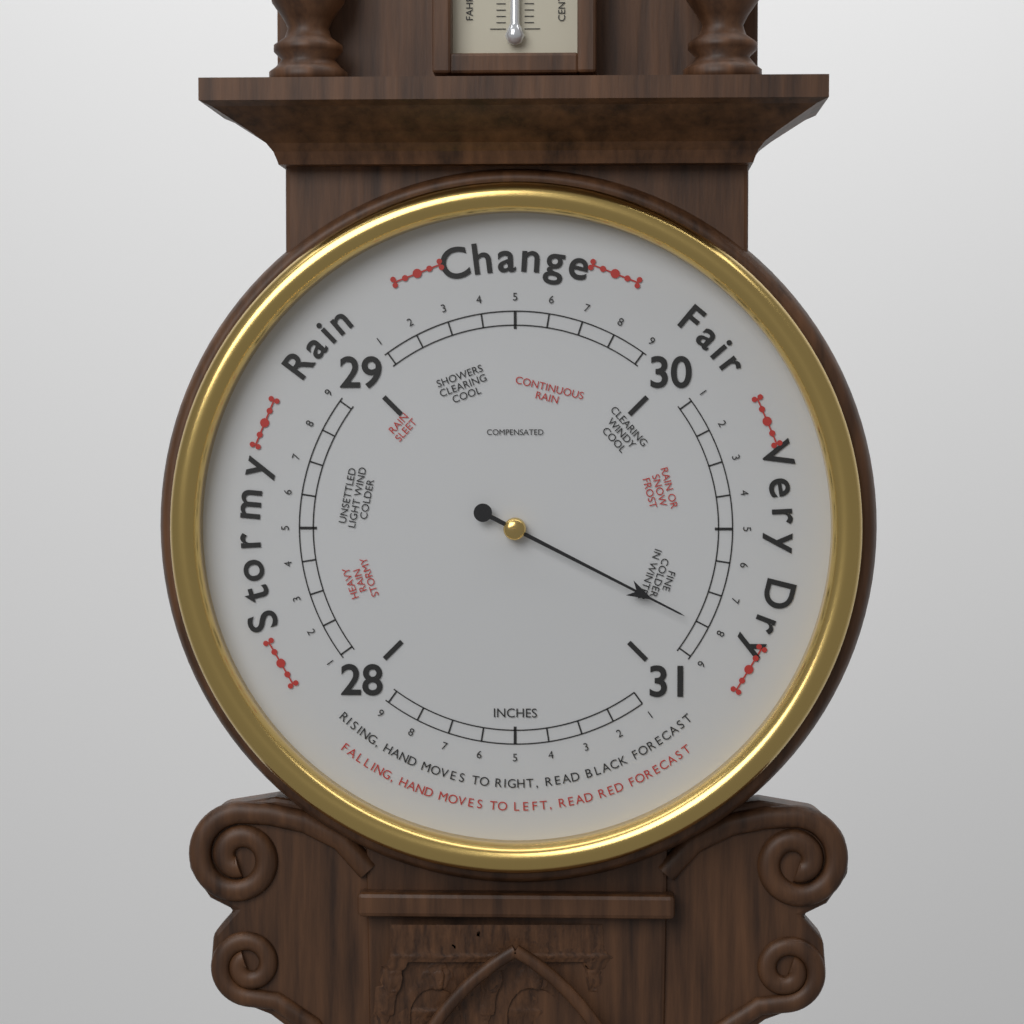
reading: 30.8 inHg
